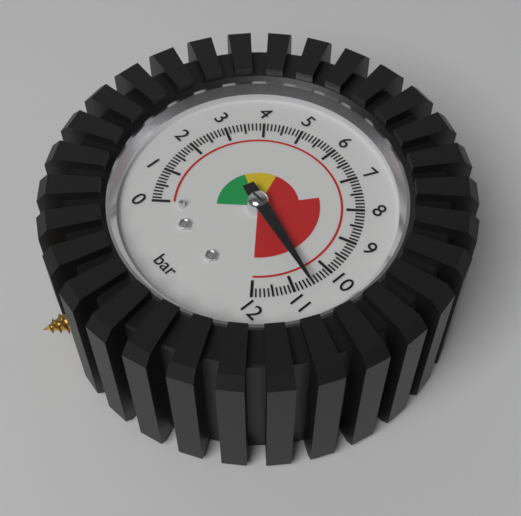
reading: 10.6 bar
